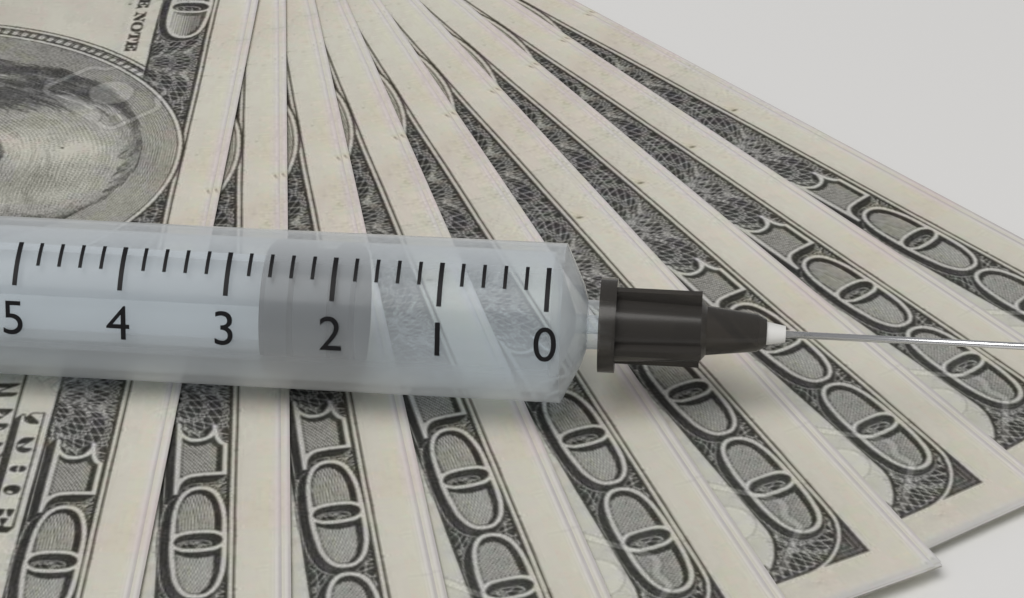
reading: 1.8 ml
